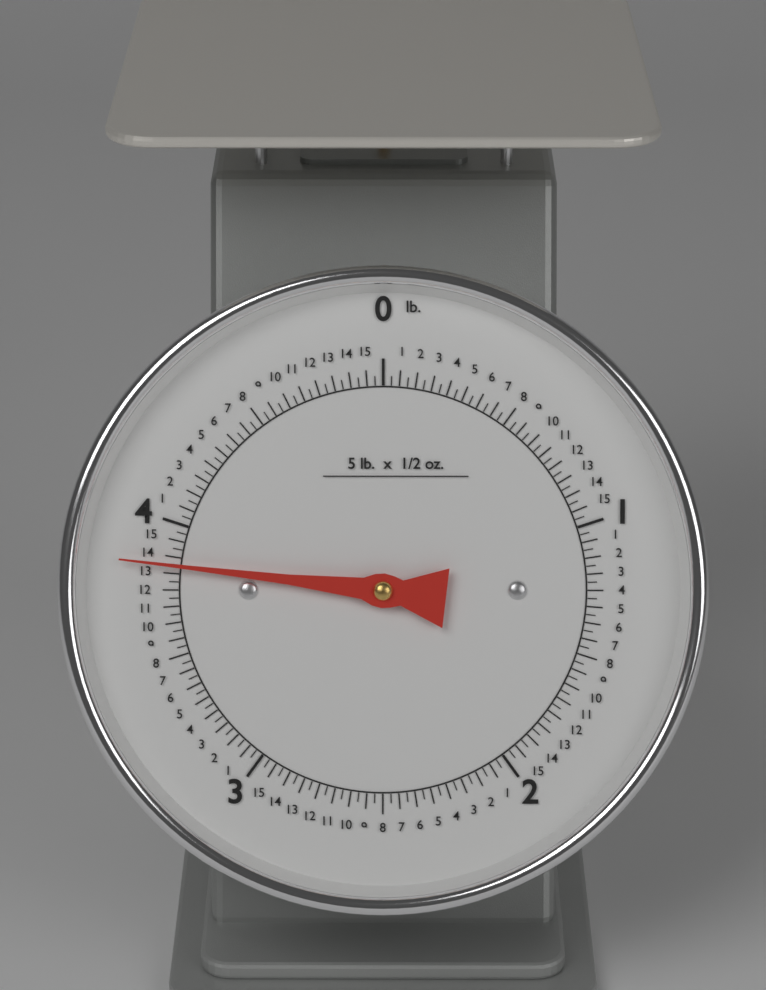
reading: 3.84375 lb
